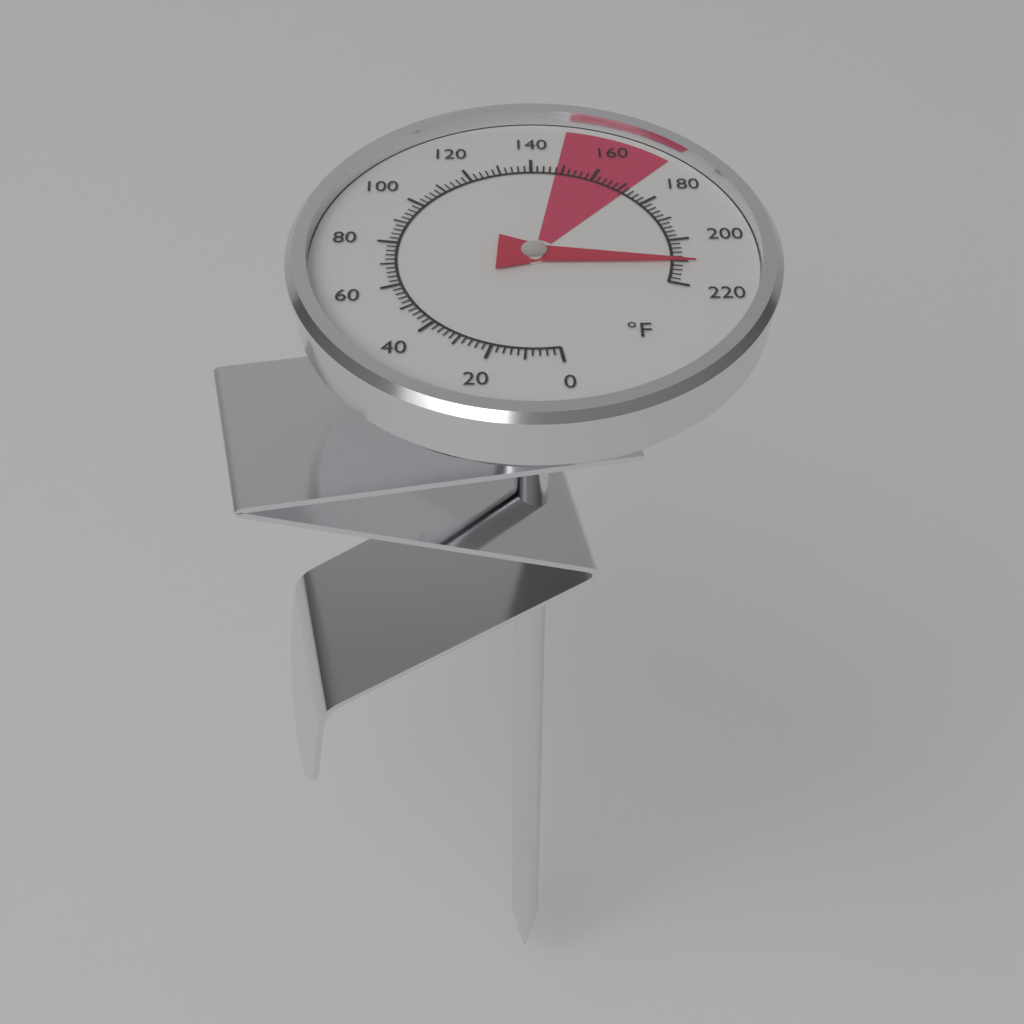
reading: 210 °F
